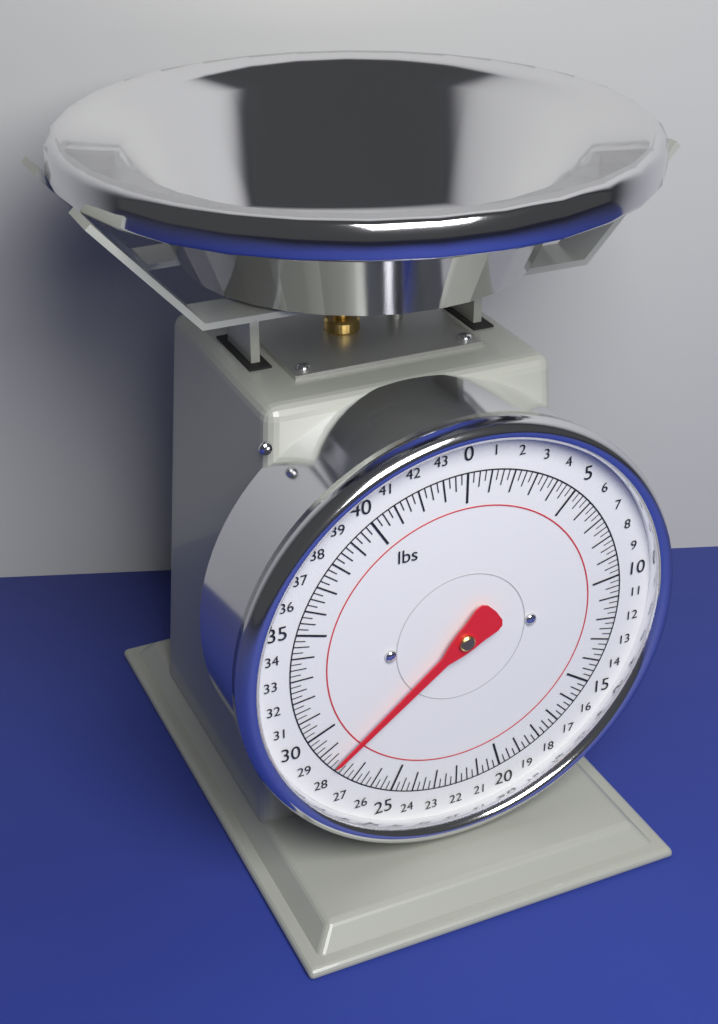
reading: 28.25 lbs
